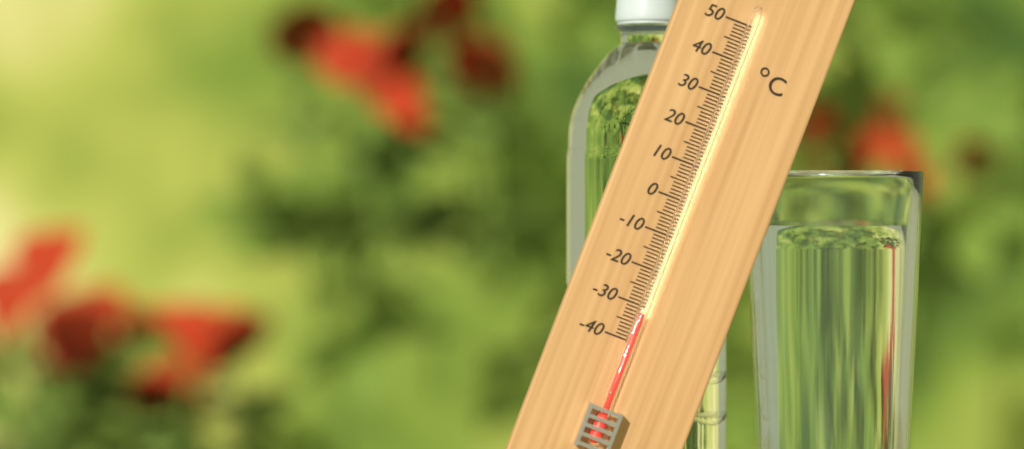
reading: -32 °C
